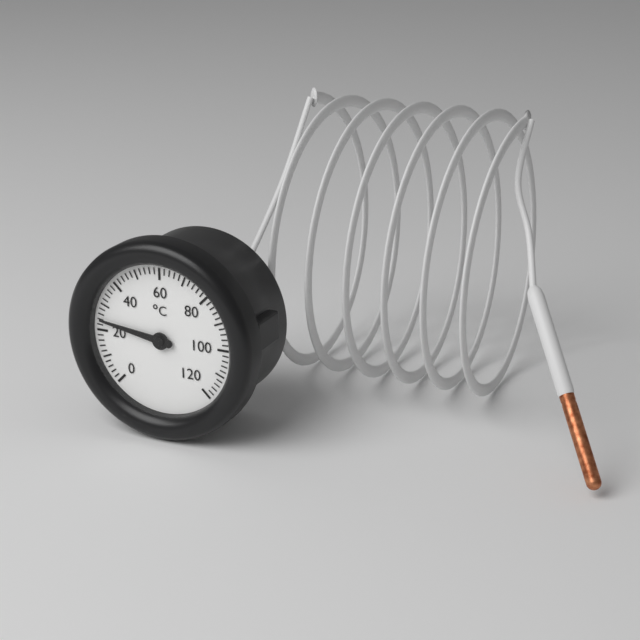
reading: 24 °C
